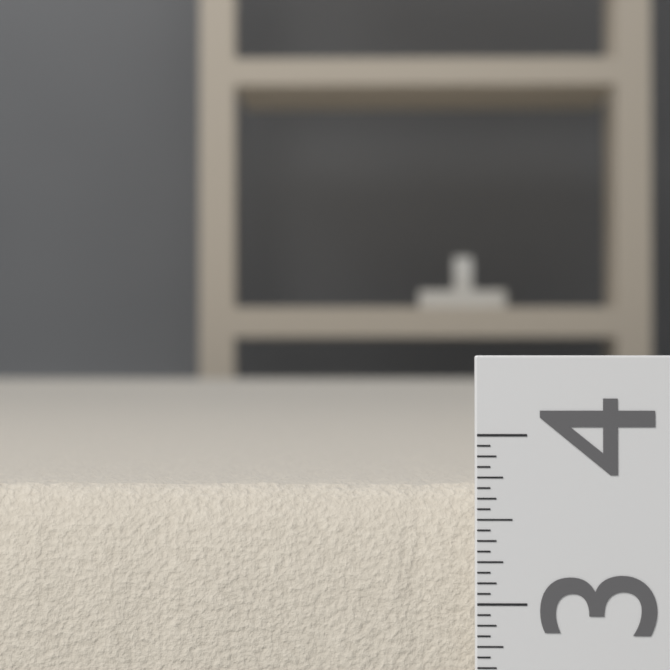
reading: 3.6875 (no unit)
